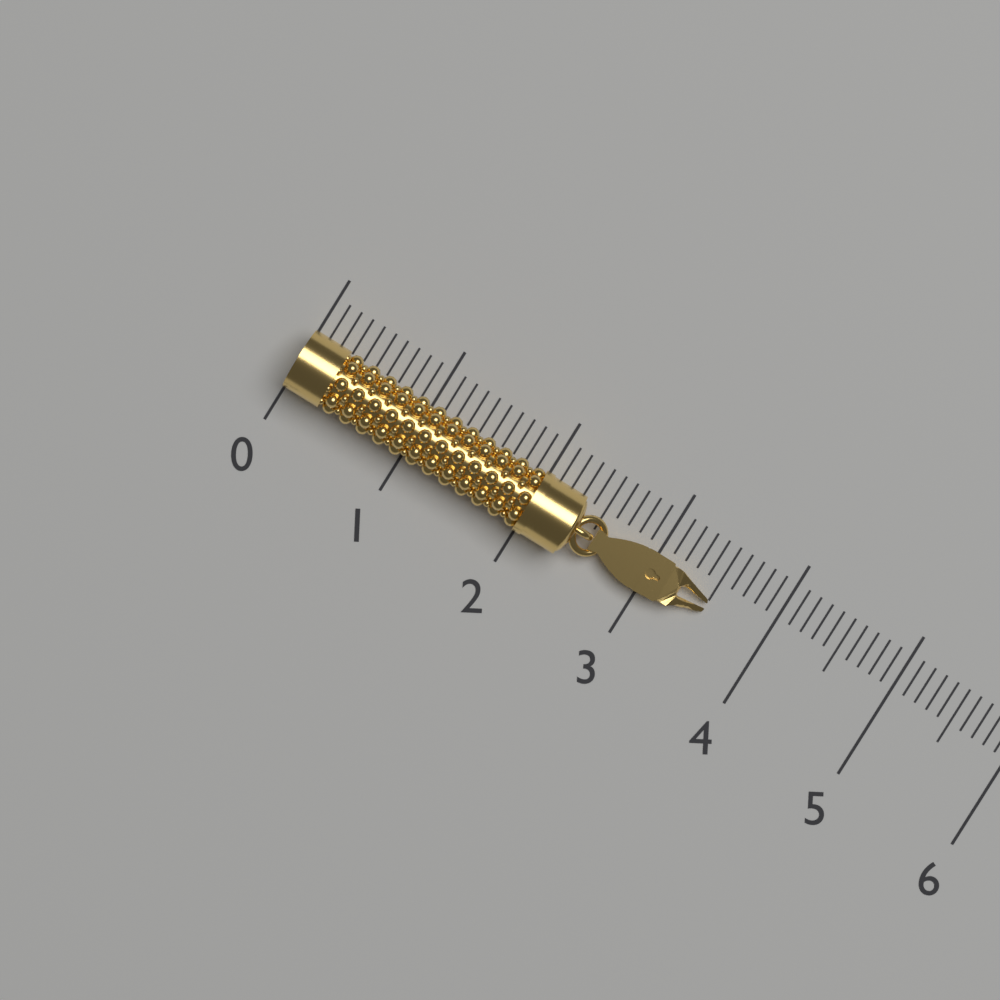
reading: 3.5 (no unit)
